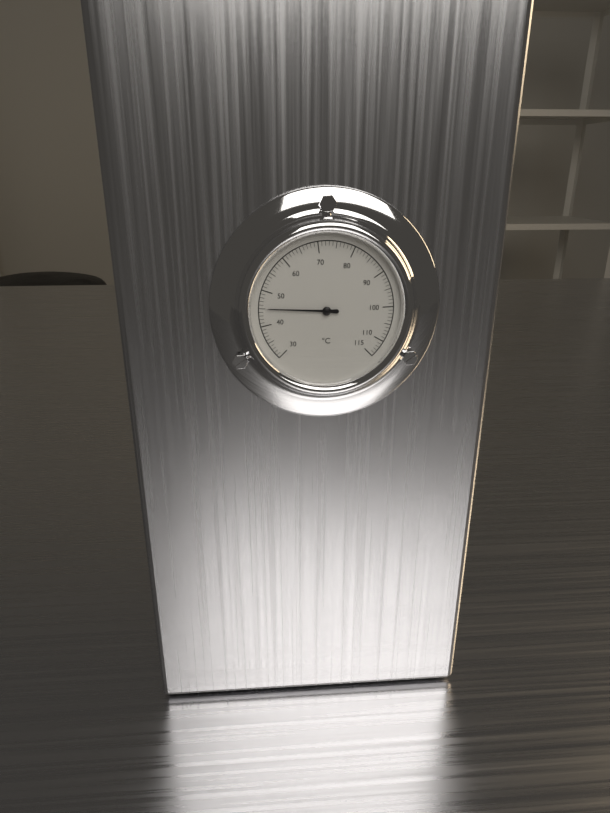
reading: 45 °C
